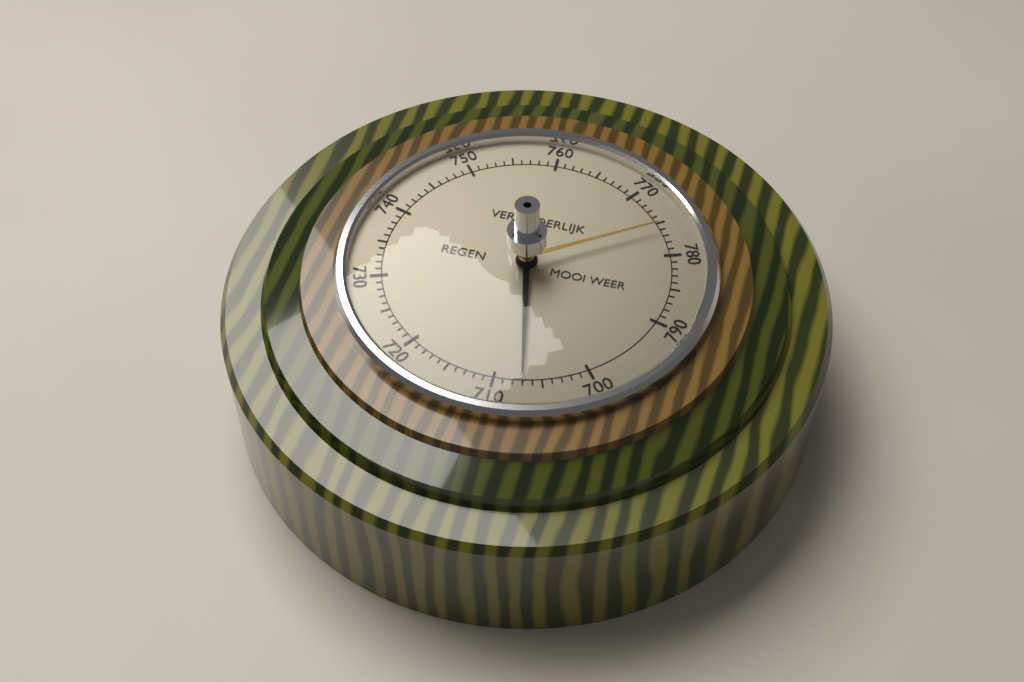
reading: 707 (no unit)
